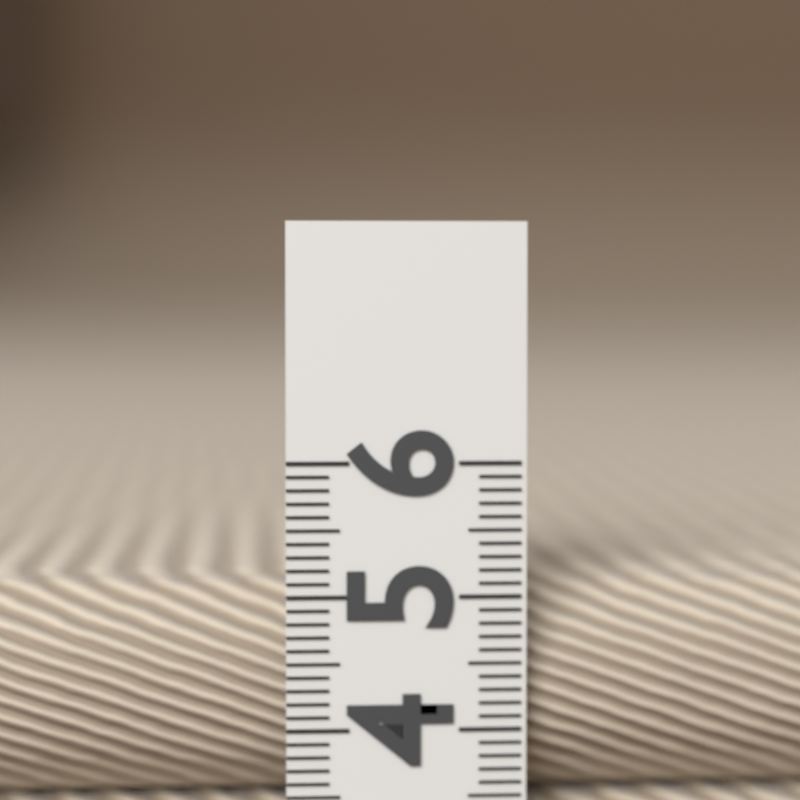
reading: 5.1 (no unit)
